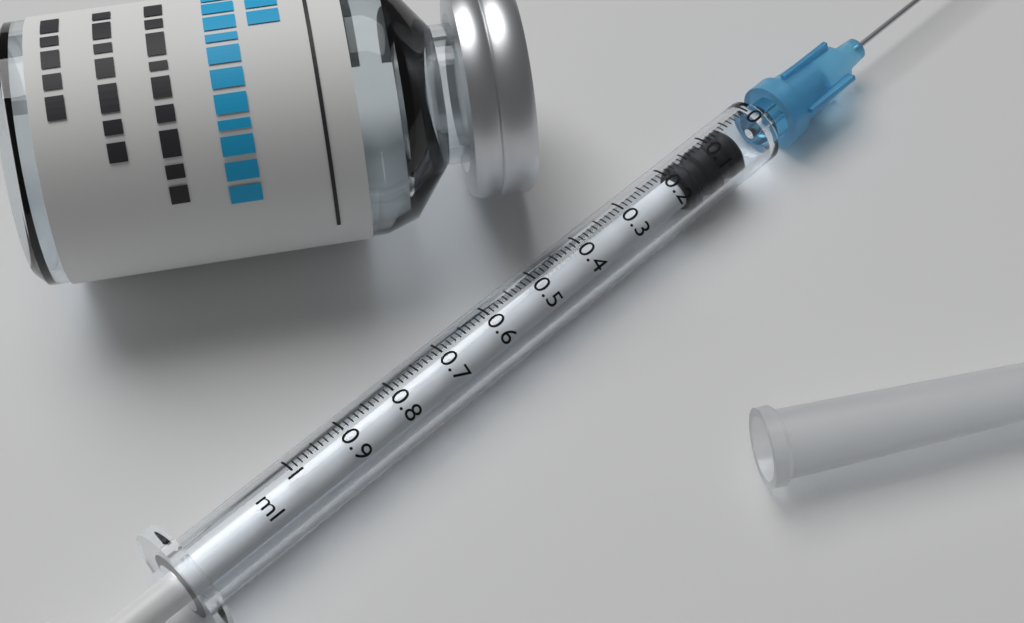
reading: 0.05 ml
